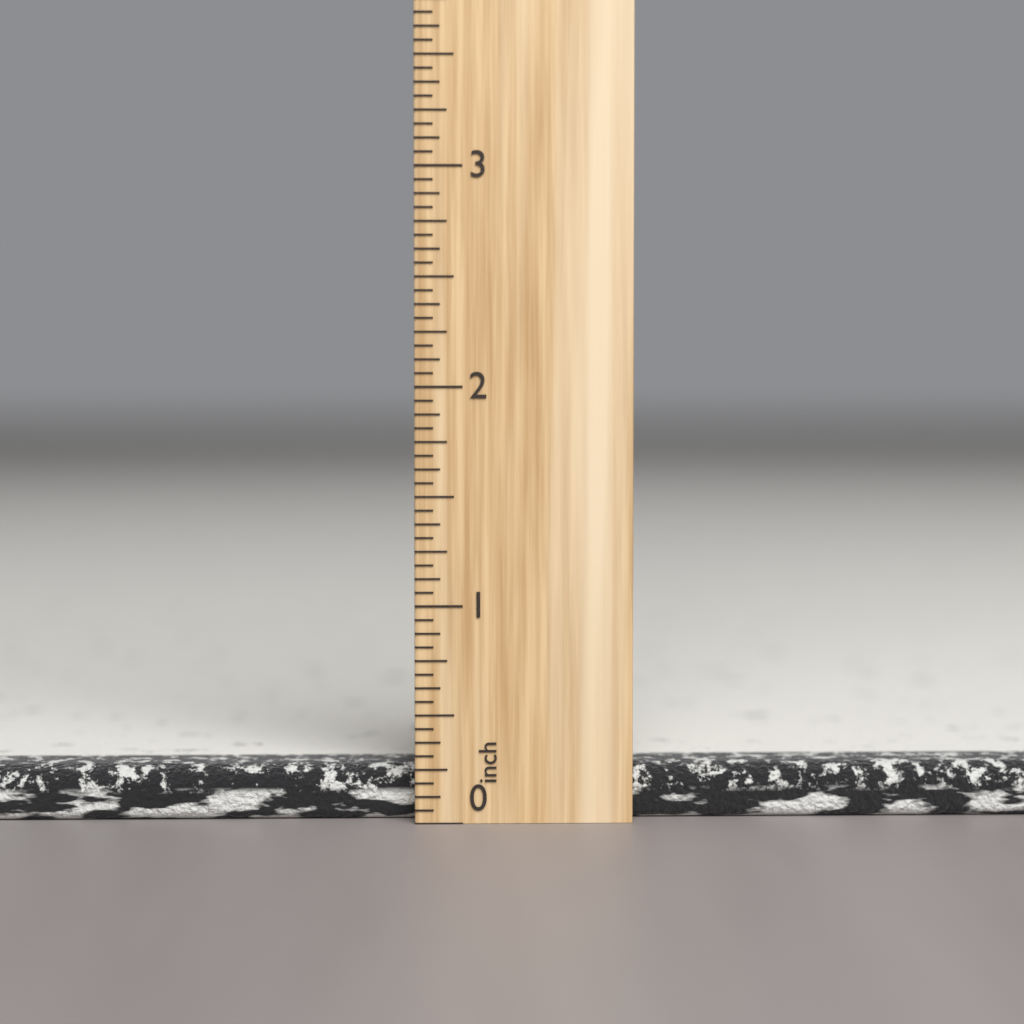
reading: 0.2500 inch
